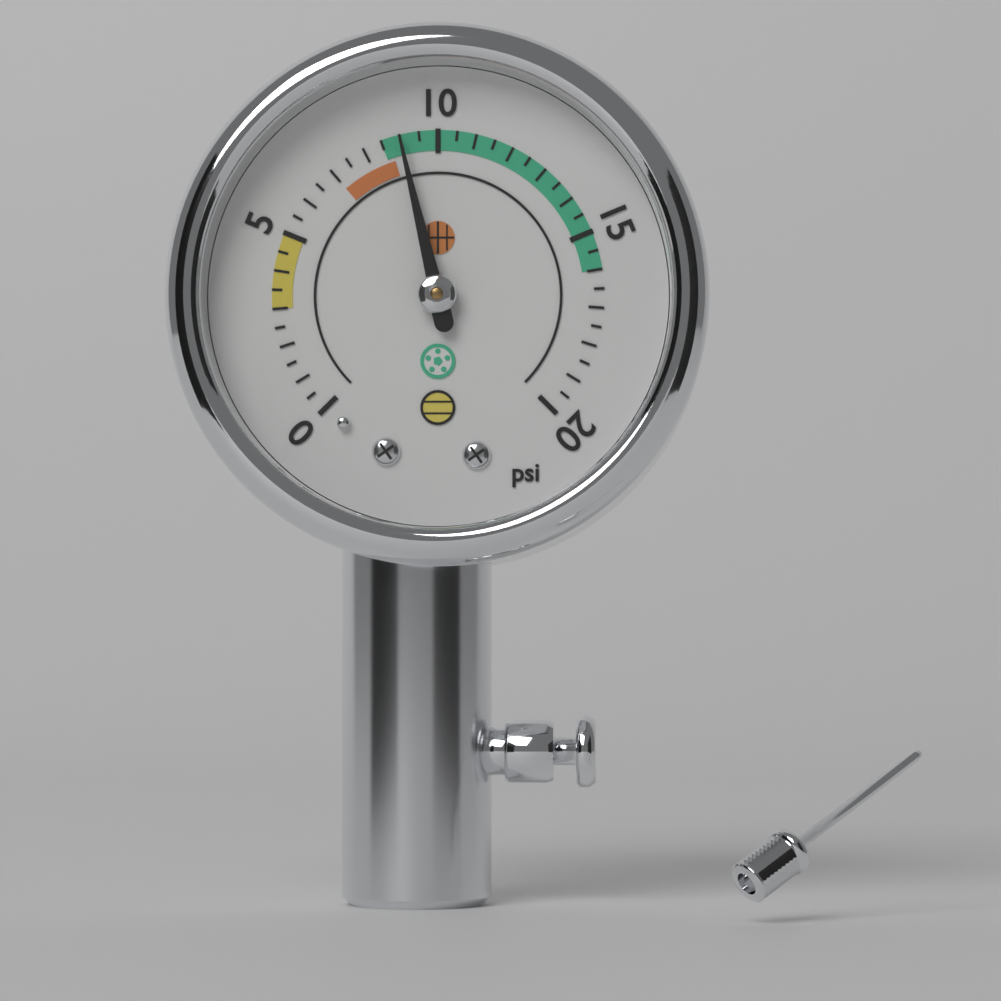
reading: 9.0 psi
